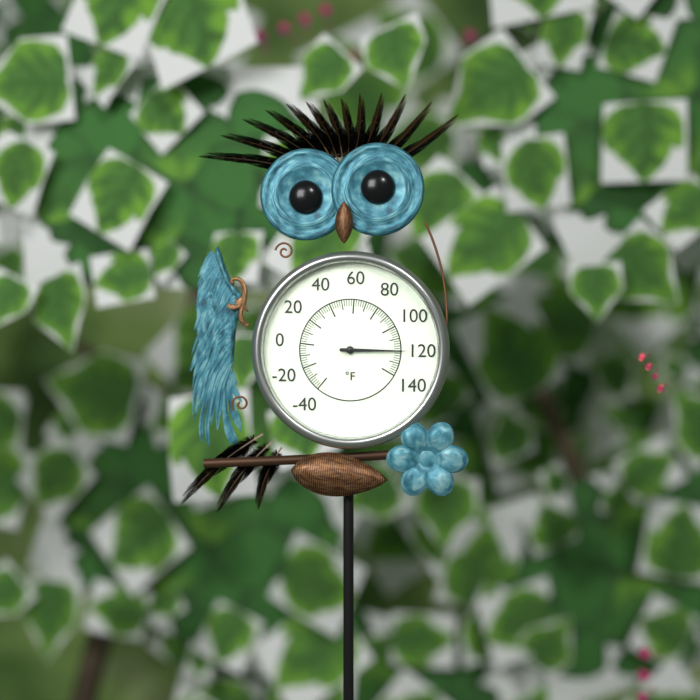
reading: 120 °F
